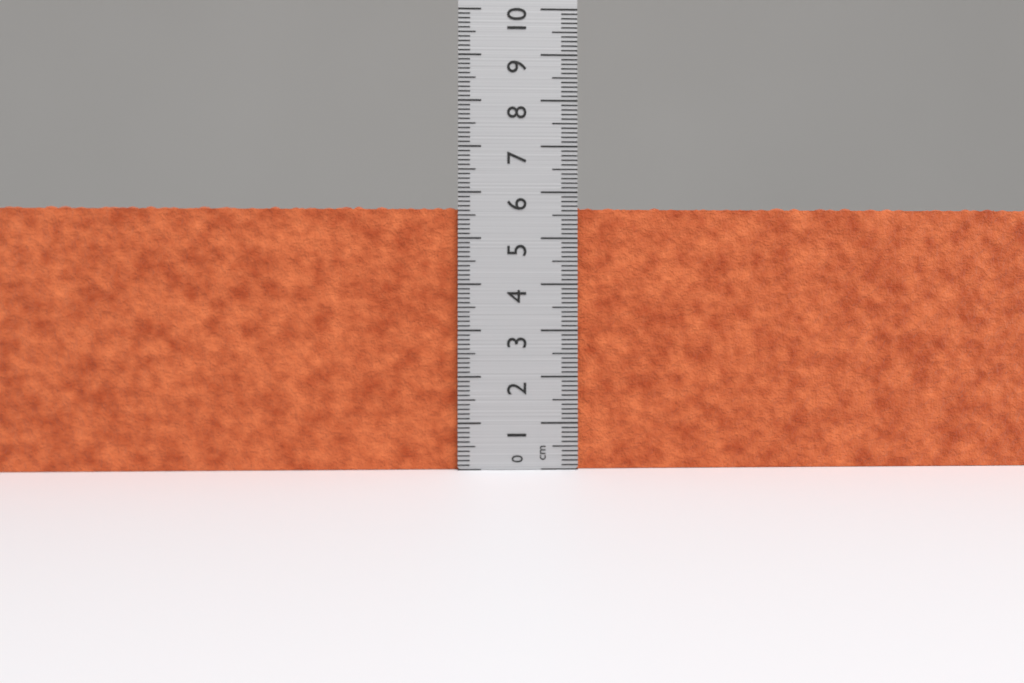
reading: 5.7 cm
